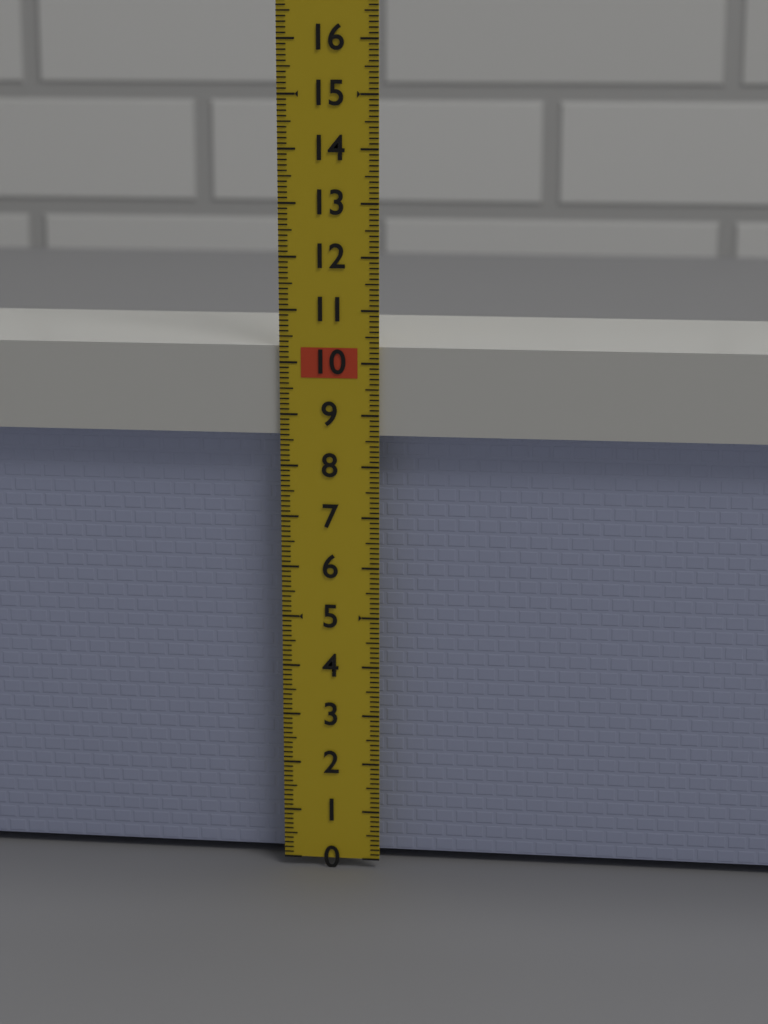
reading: 10.3 (no unit)
